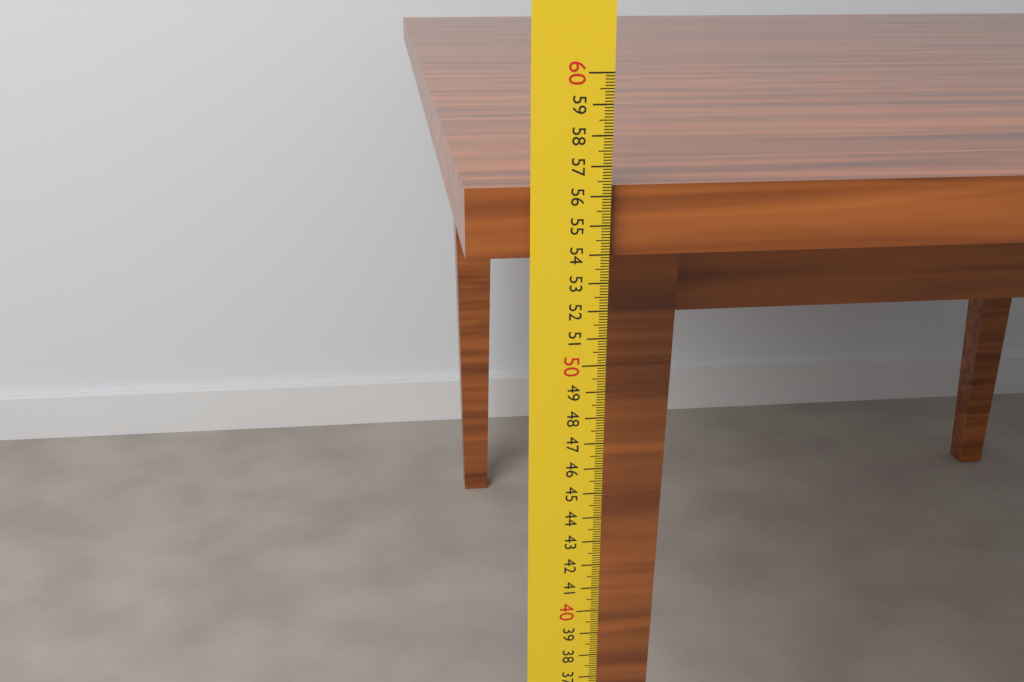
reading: 56.3 cm
